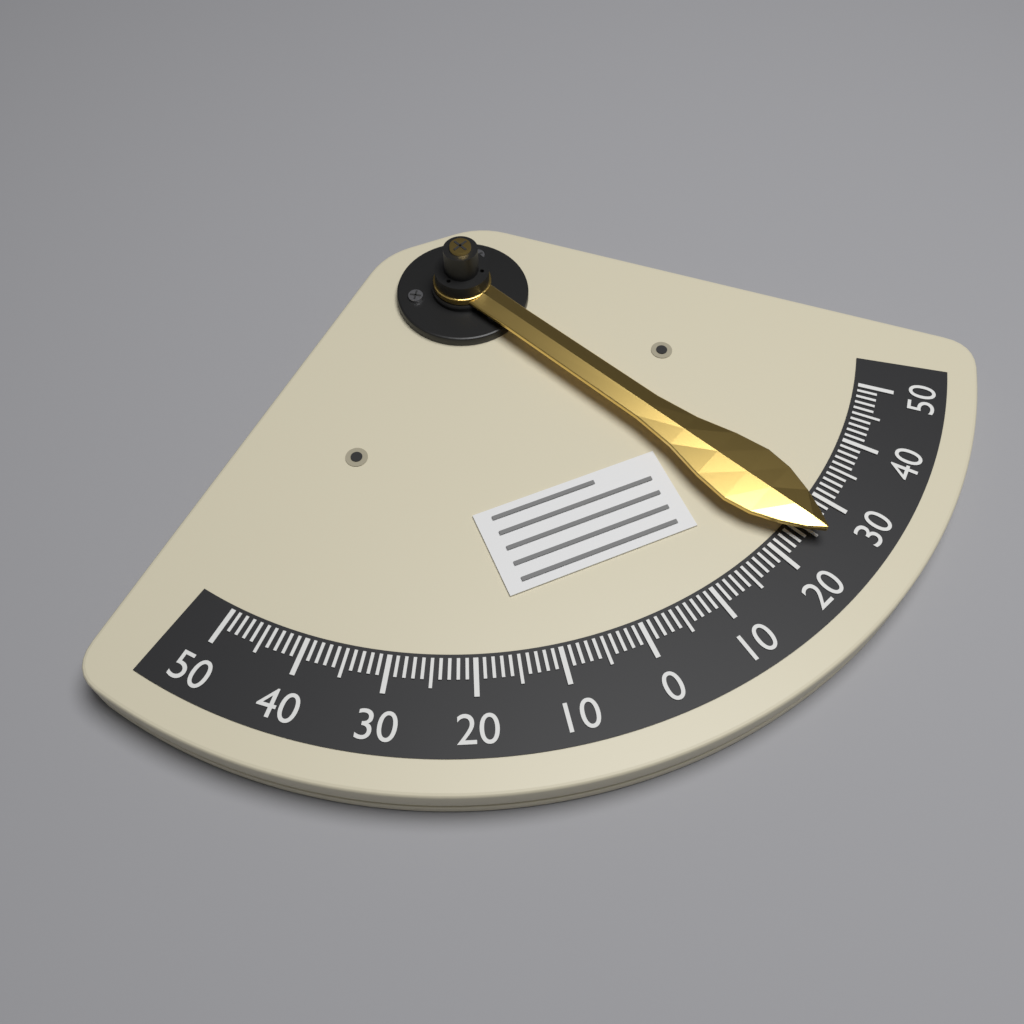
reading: -25 (no unit)
